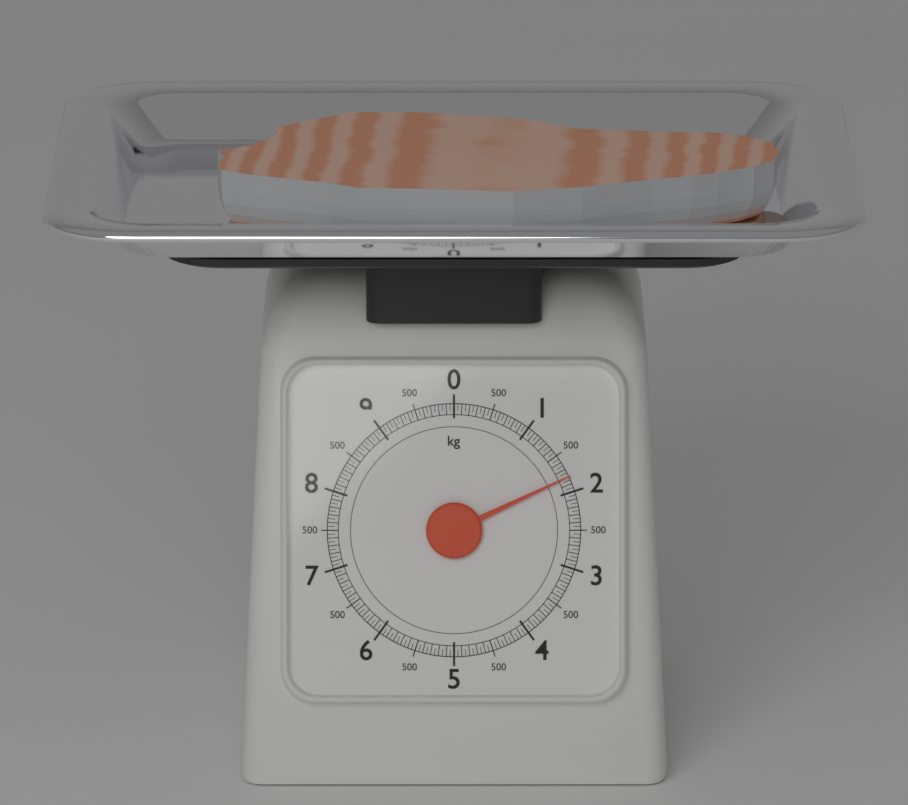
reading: 1.80 kg
